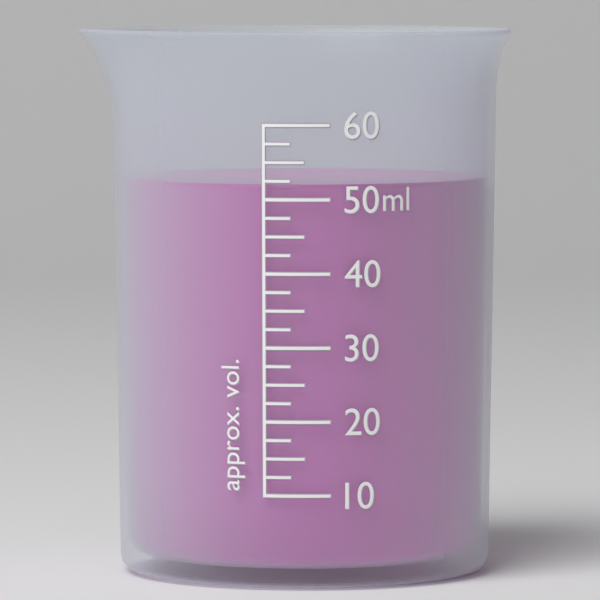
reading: 52.0 ml
